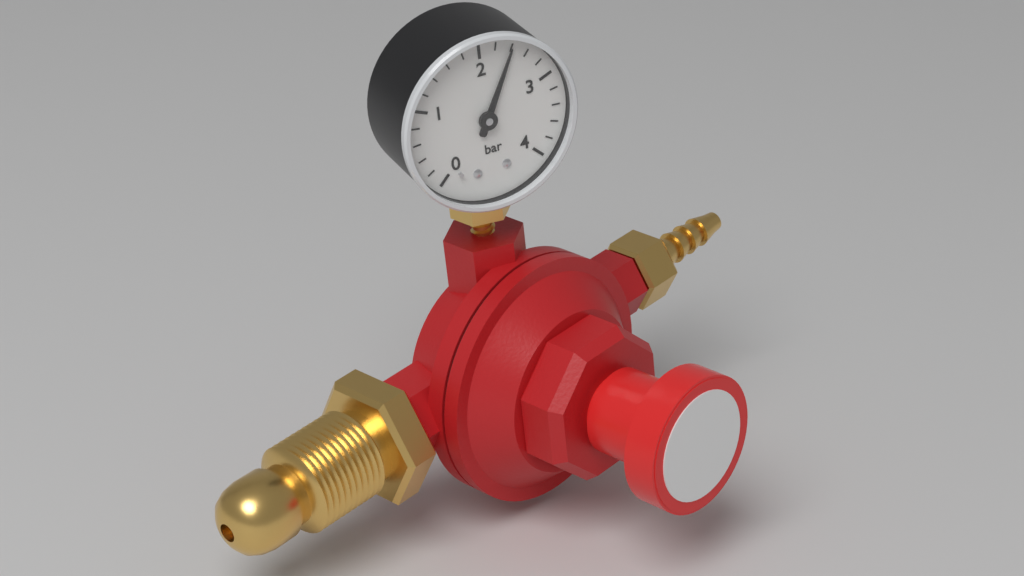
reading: 2.4 bar
